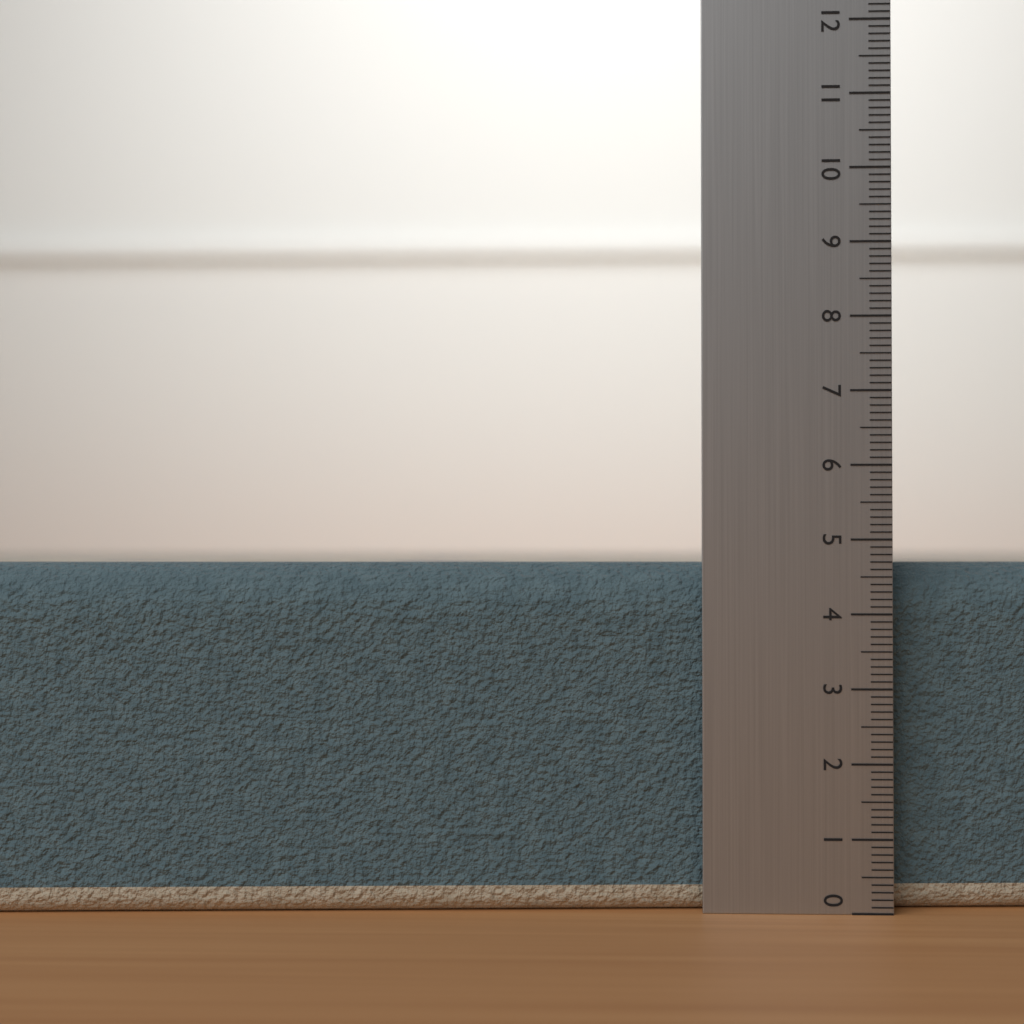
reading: 4.7 (no unit)
